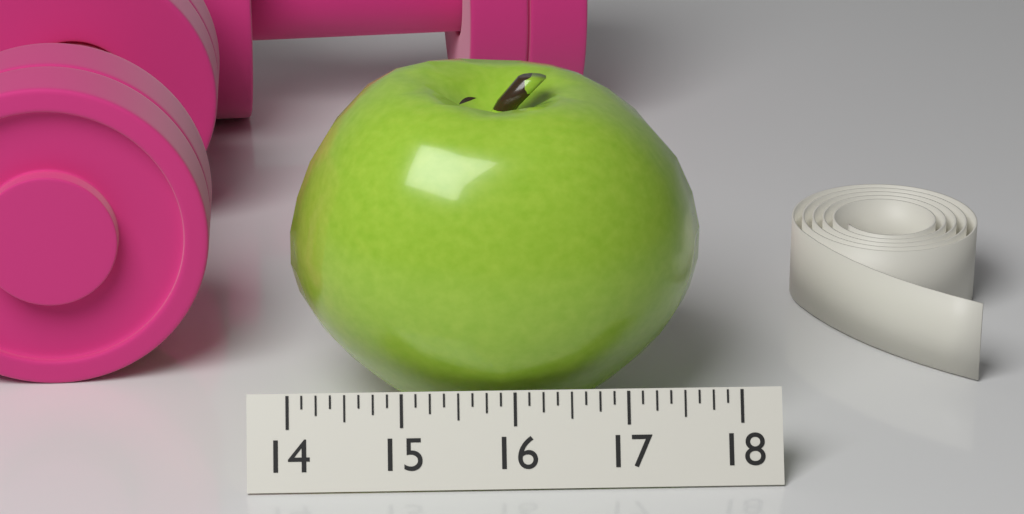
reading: 17.750 (no unit)
